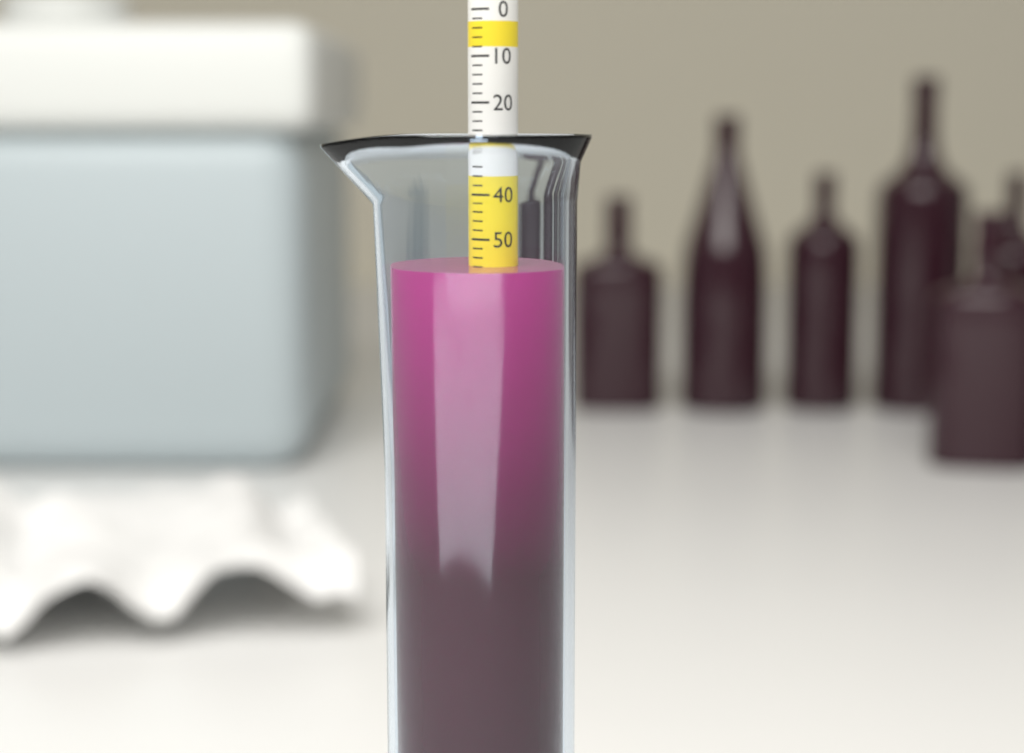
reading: 56 (no unit)
